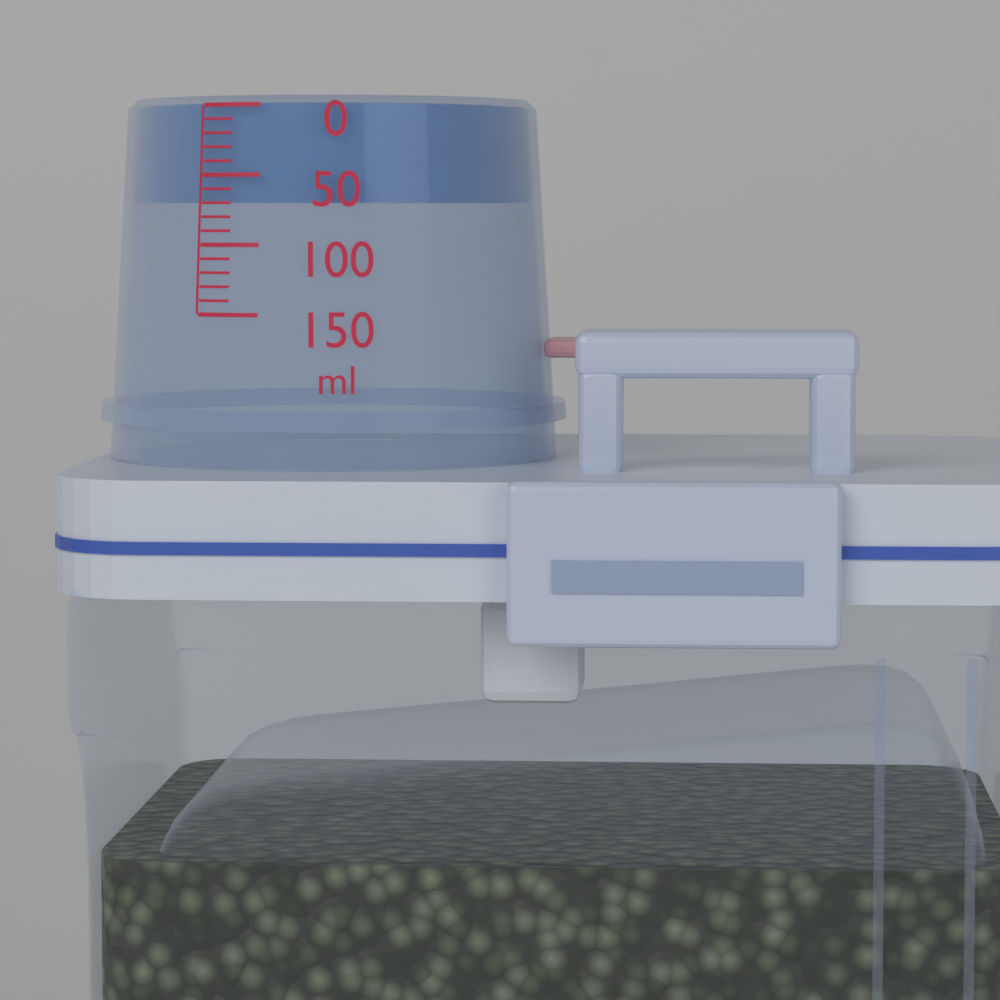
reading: 70 ml
